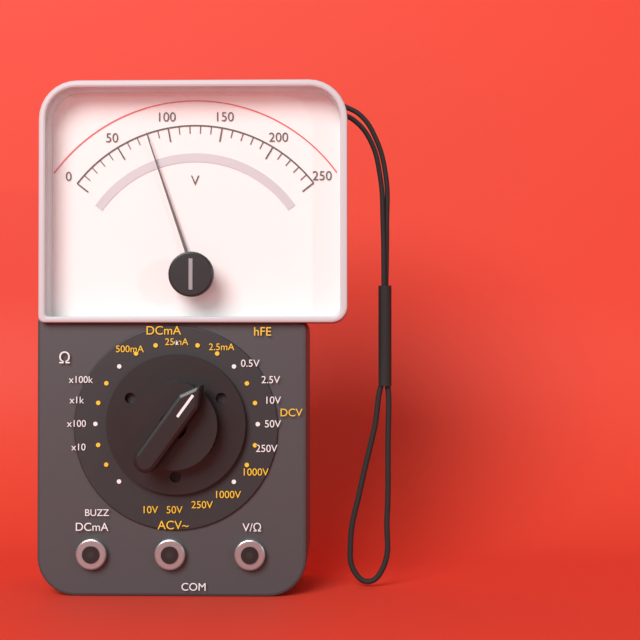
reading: 80 V
